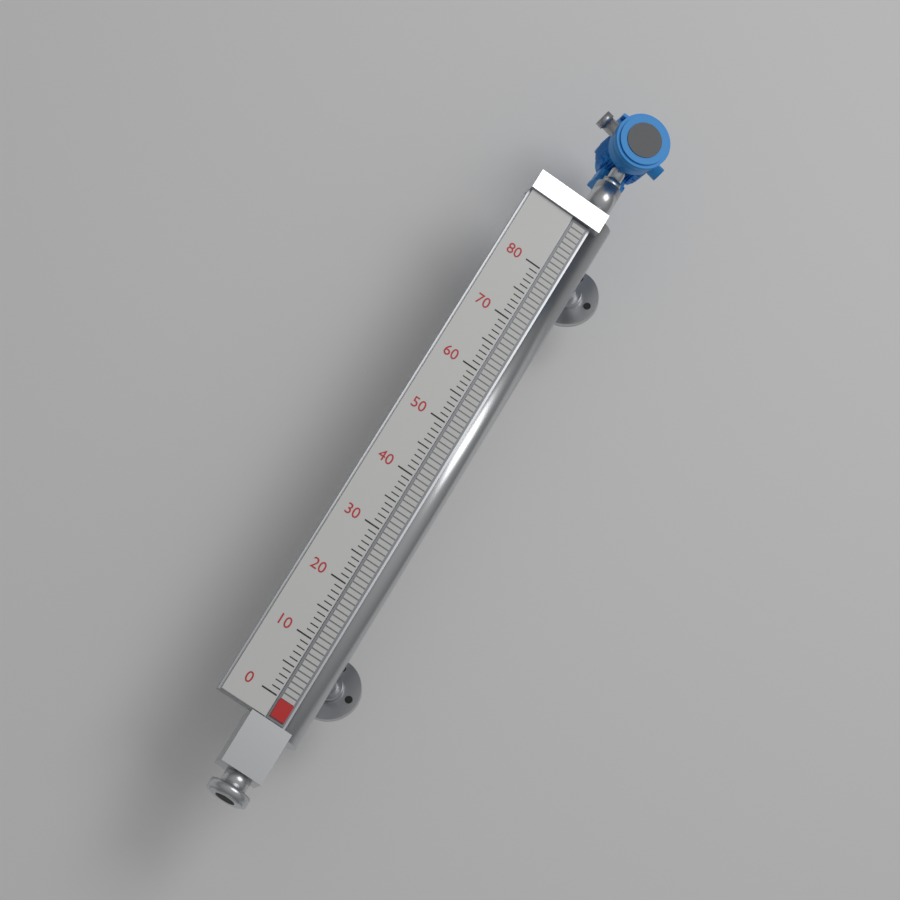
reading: 0 (no unit)
